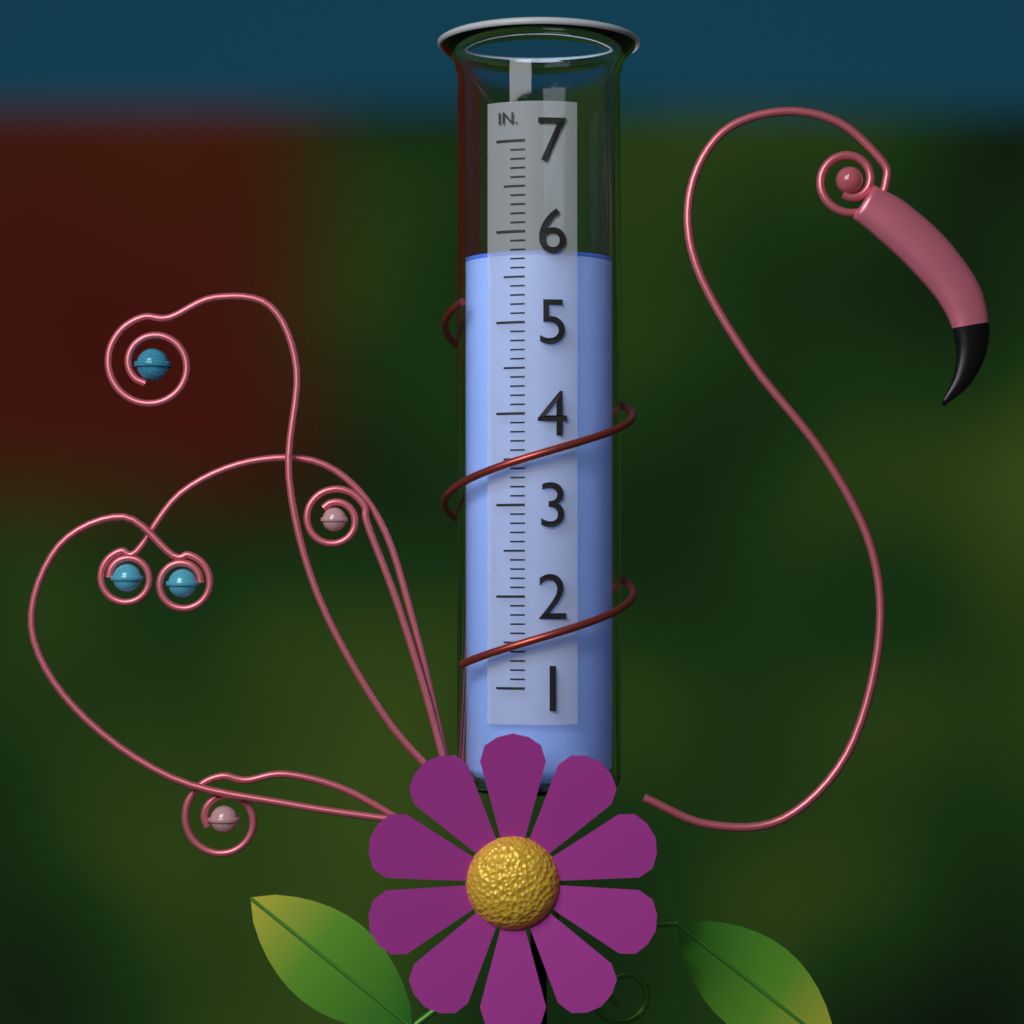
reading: 5.8 in
